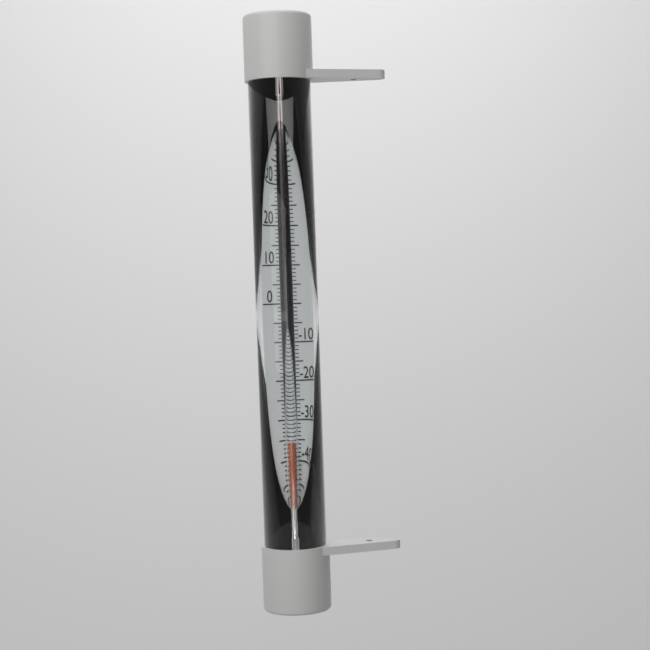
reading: -37 °C
